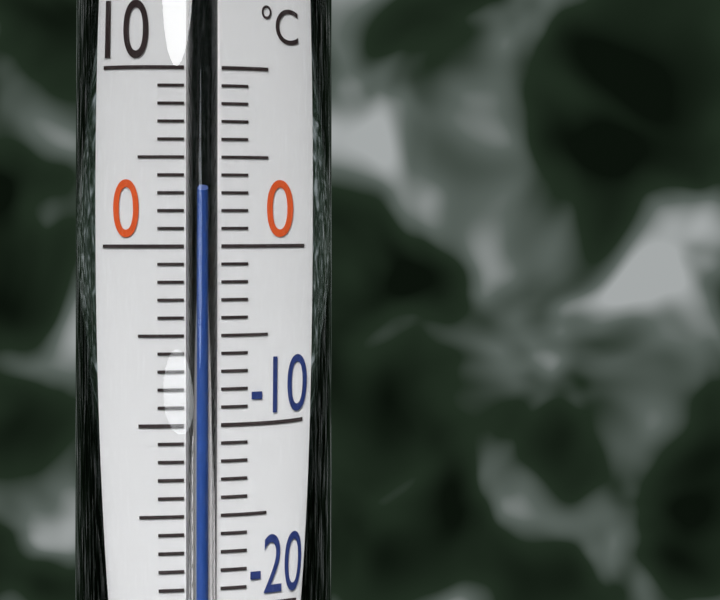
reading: 3 °C
